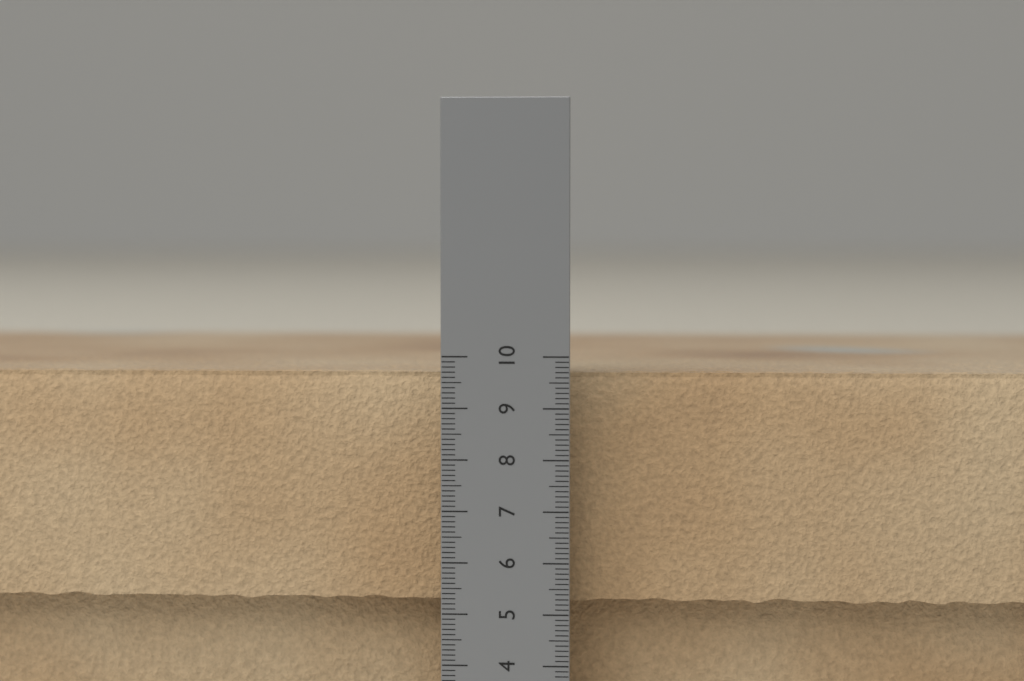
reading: 9.7 cm
